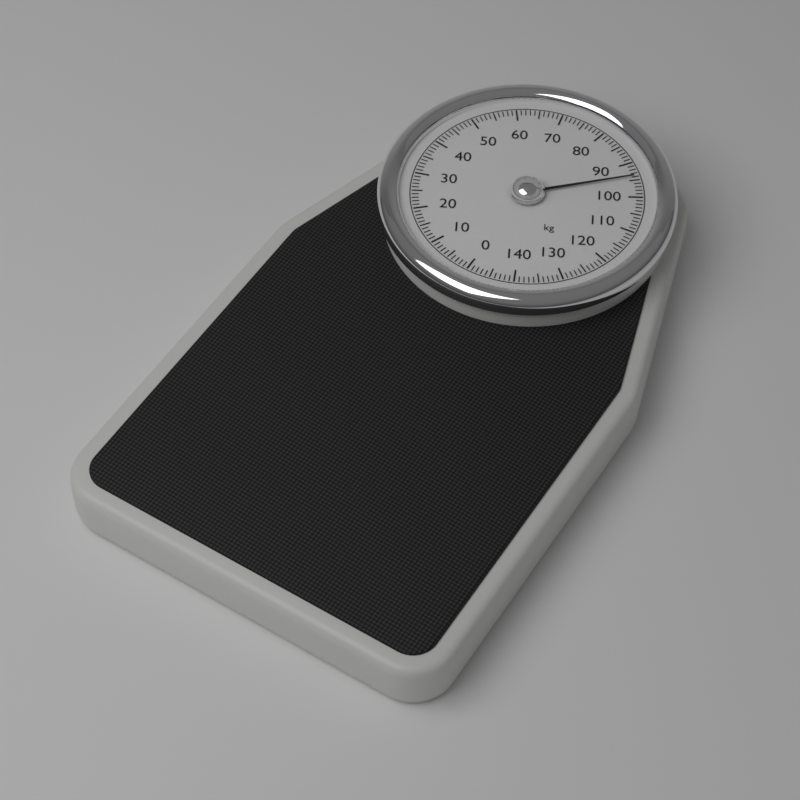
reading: 94 kg
